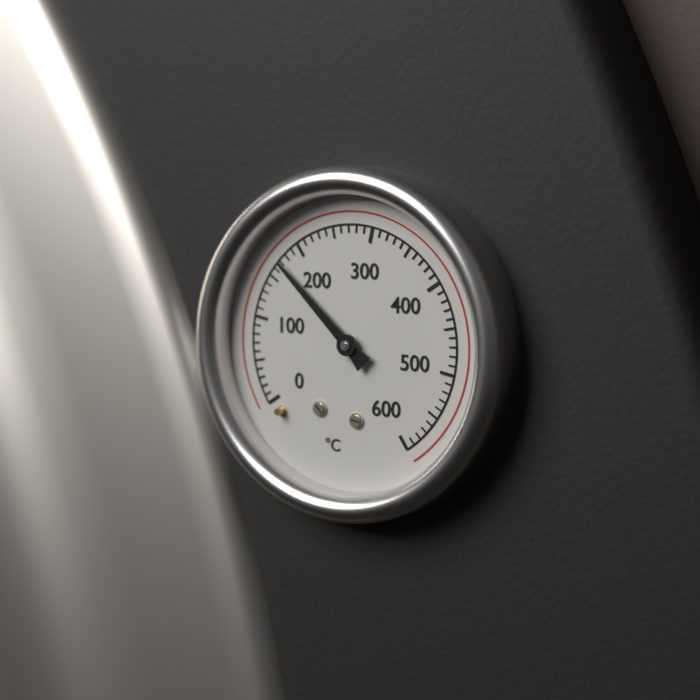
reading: 170 °C
